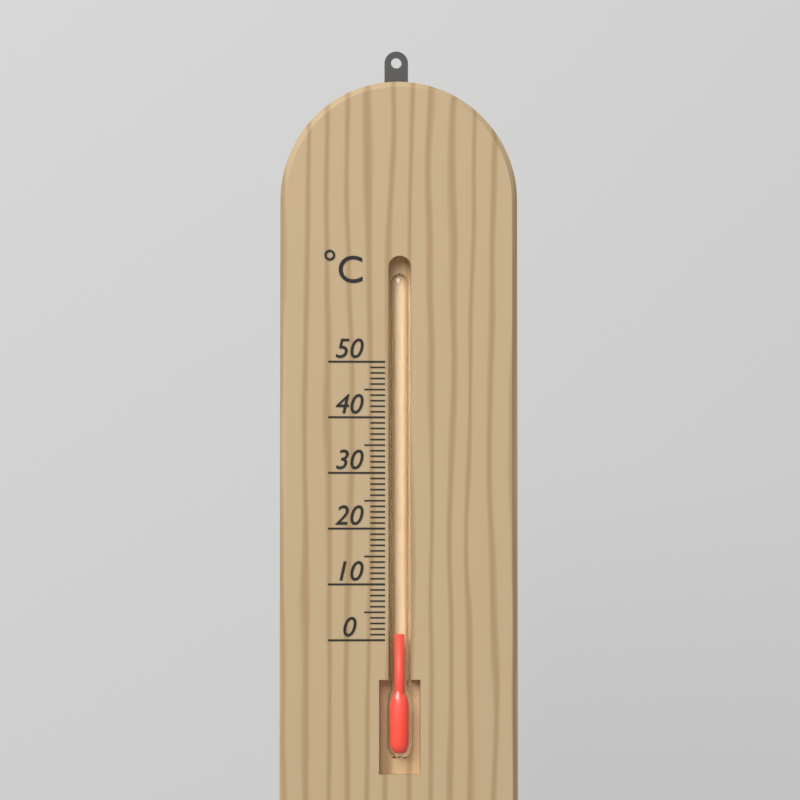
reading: 1 °C
